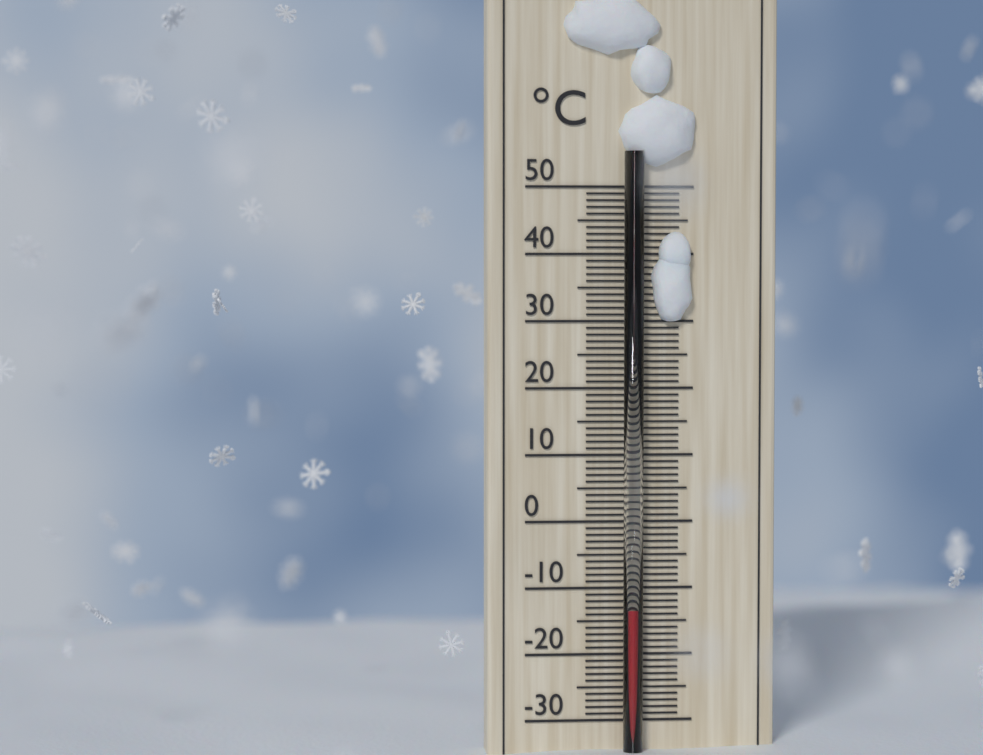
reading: -13 °C
